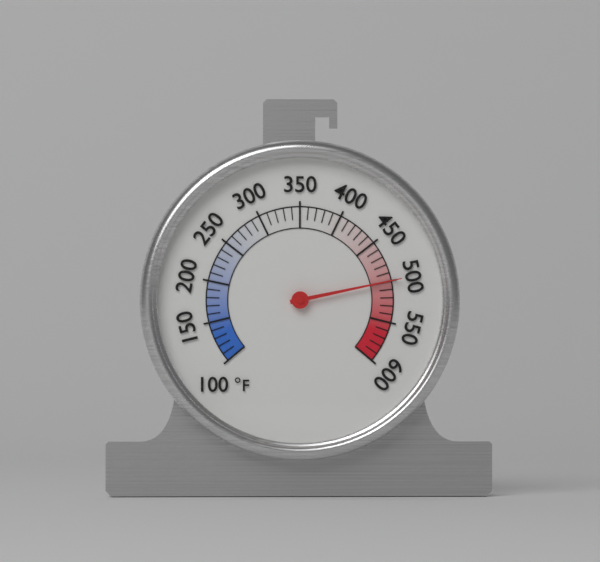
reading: 500 °F
